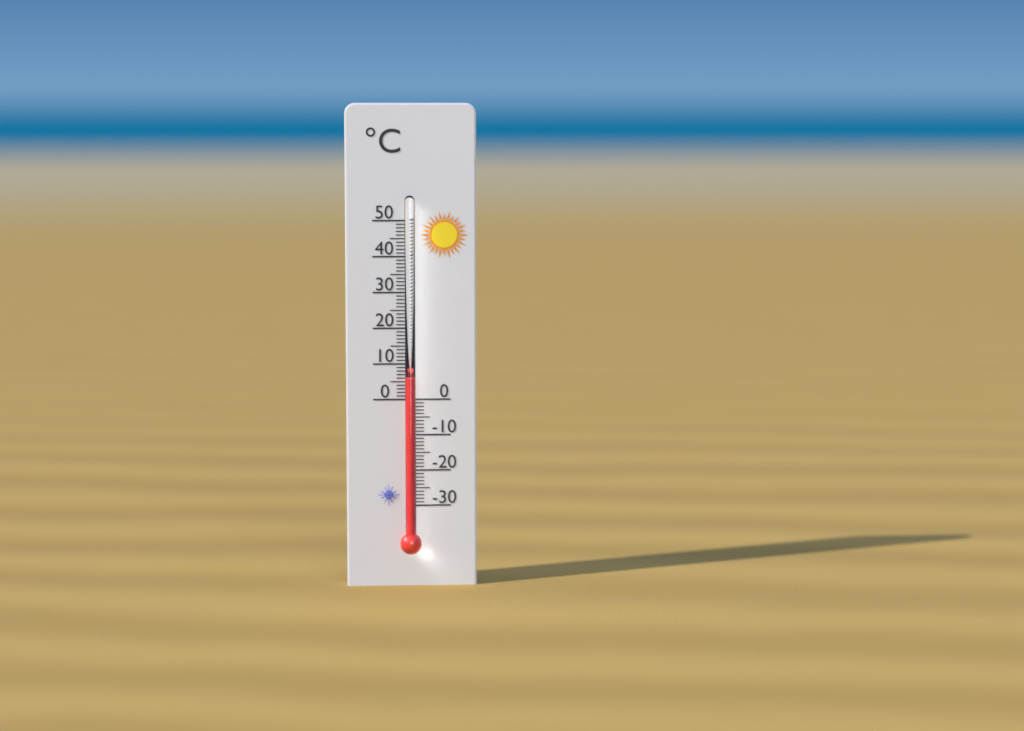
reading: 6 °C
